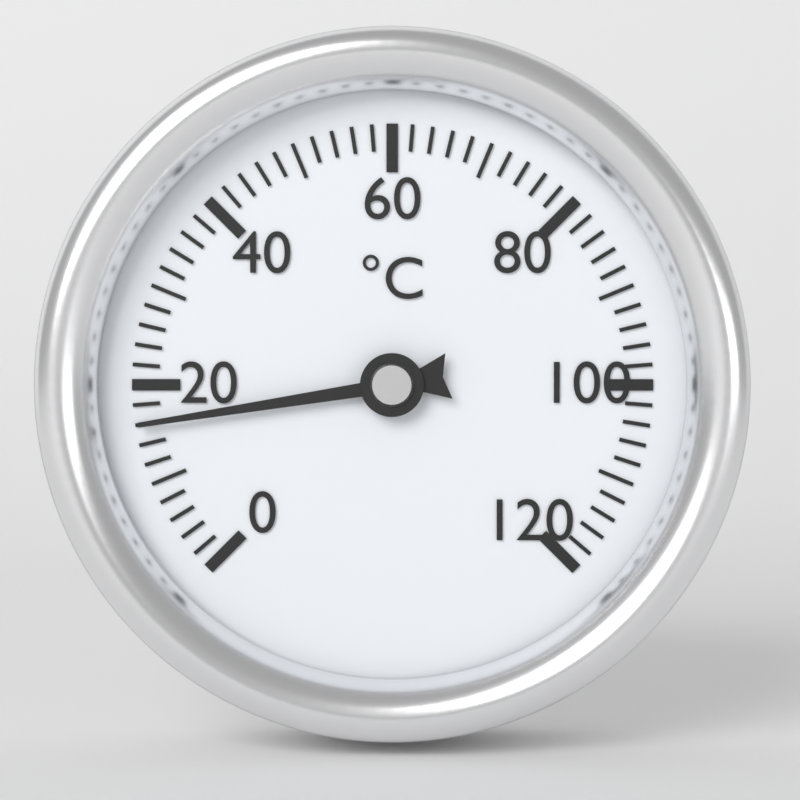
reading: 16 °C
